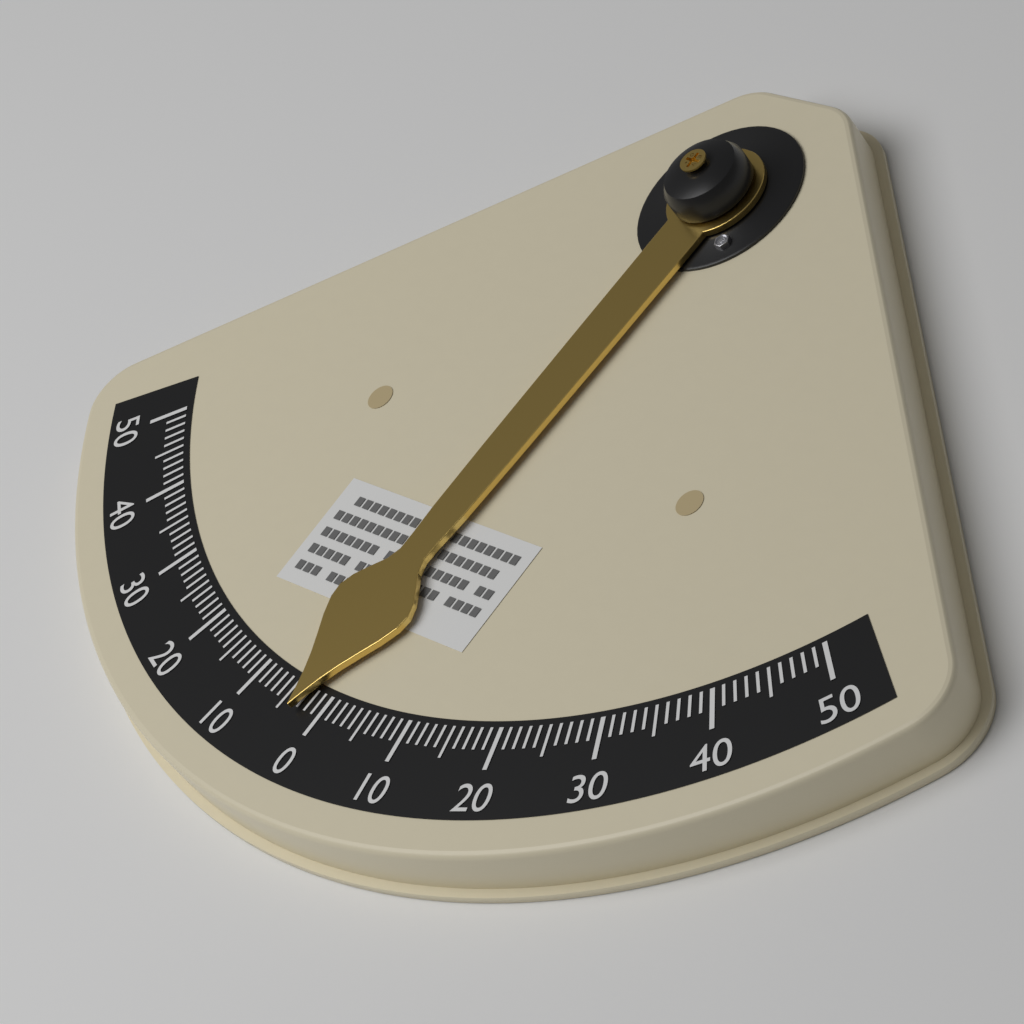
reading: -3 °
